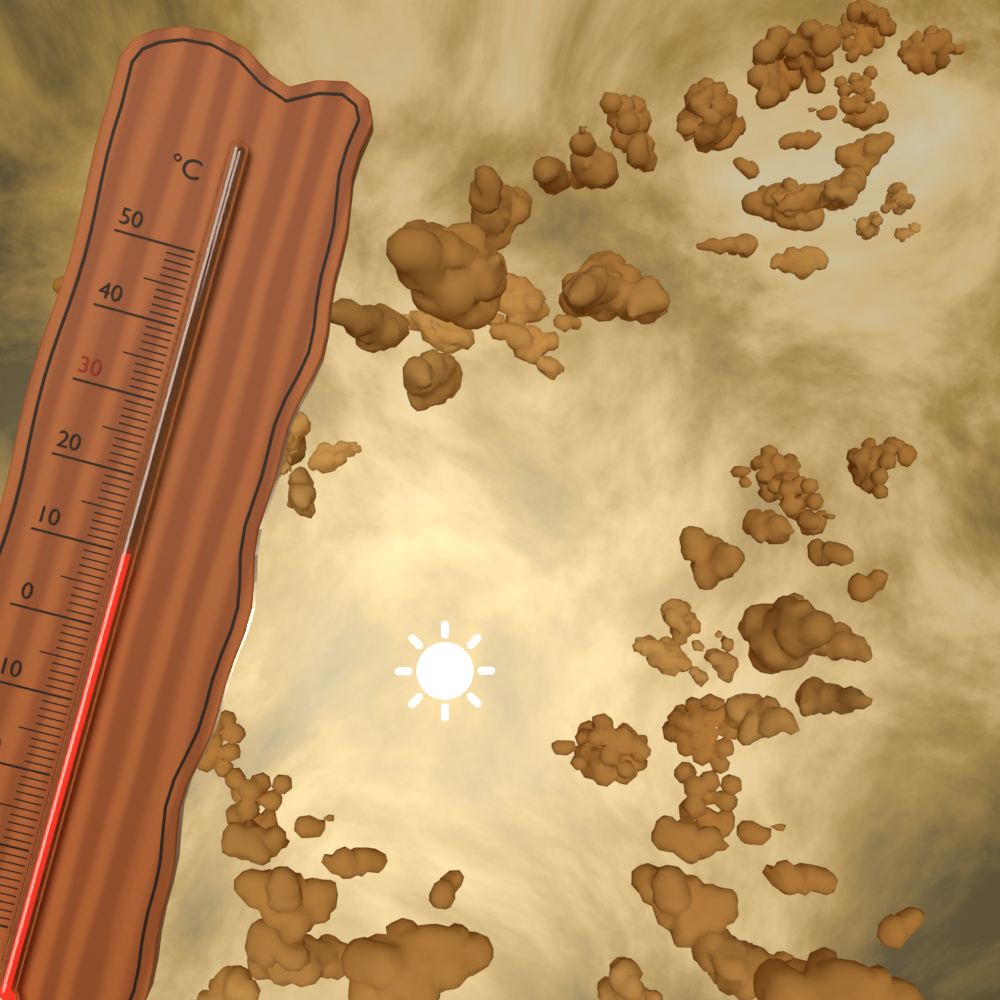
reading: 10 °C
